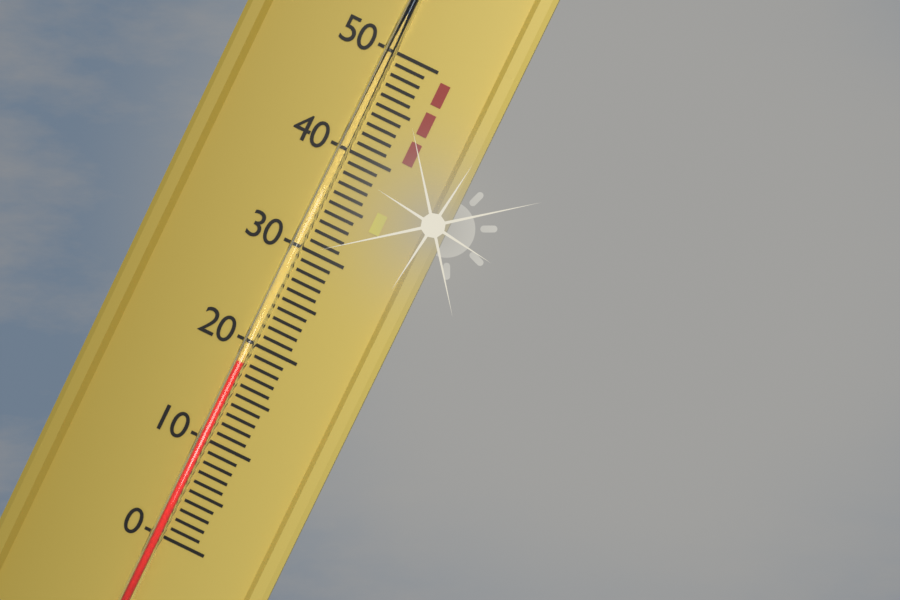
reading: 18 (no unit)
